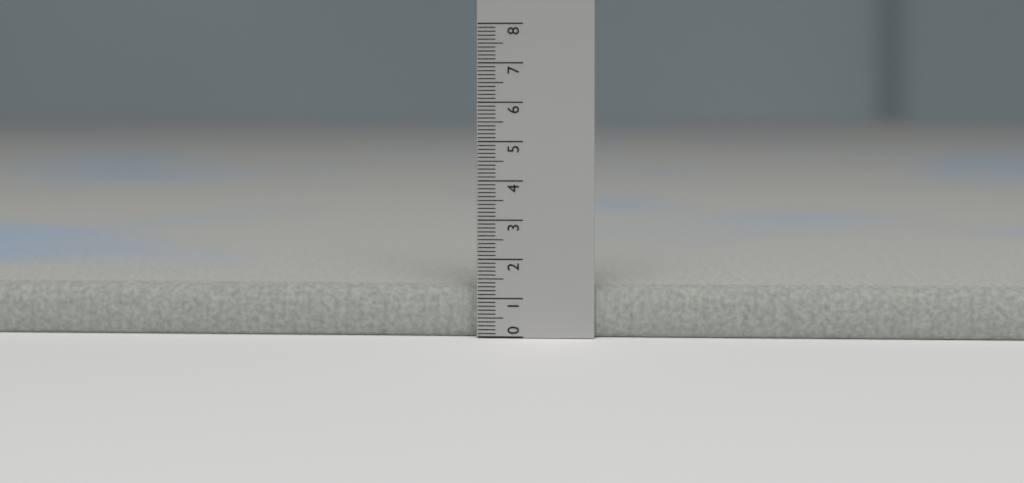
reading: 1.3 (no unit)
